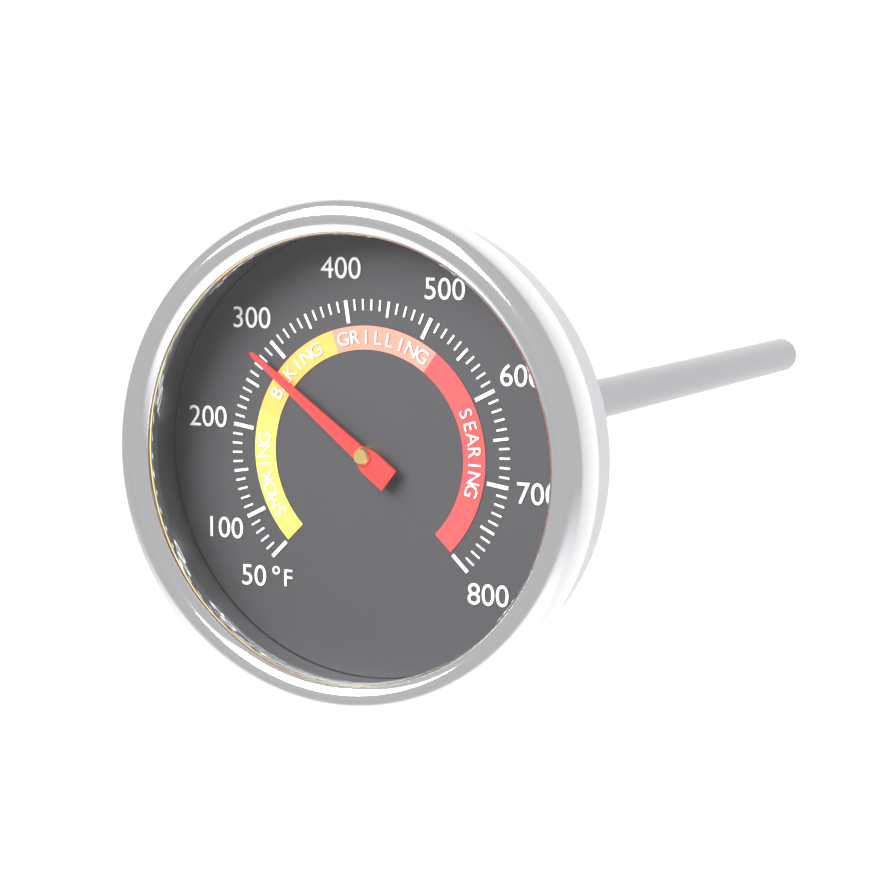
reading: 280 °F
